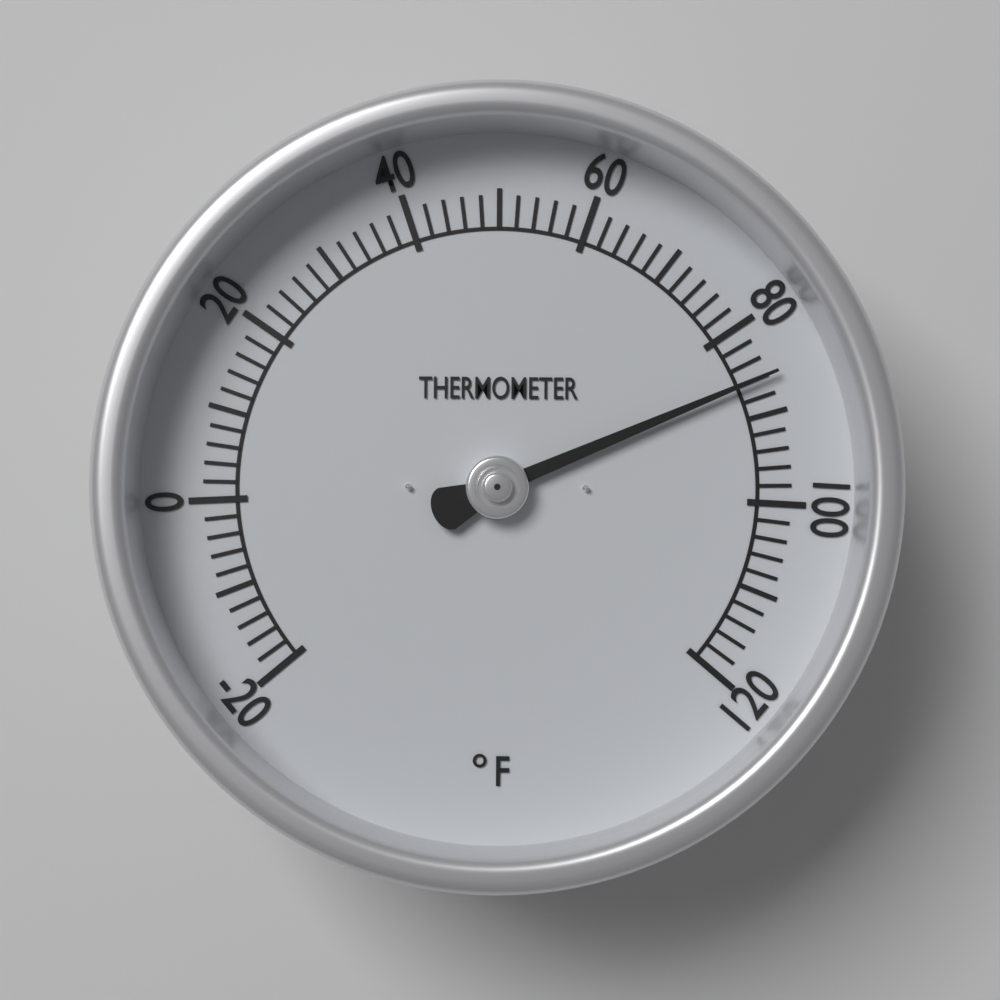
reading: 86 °F
